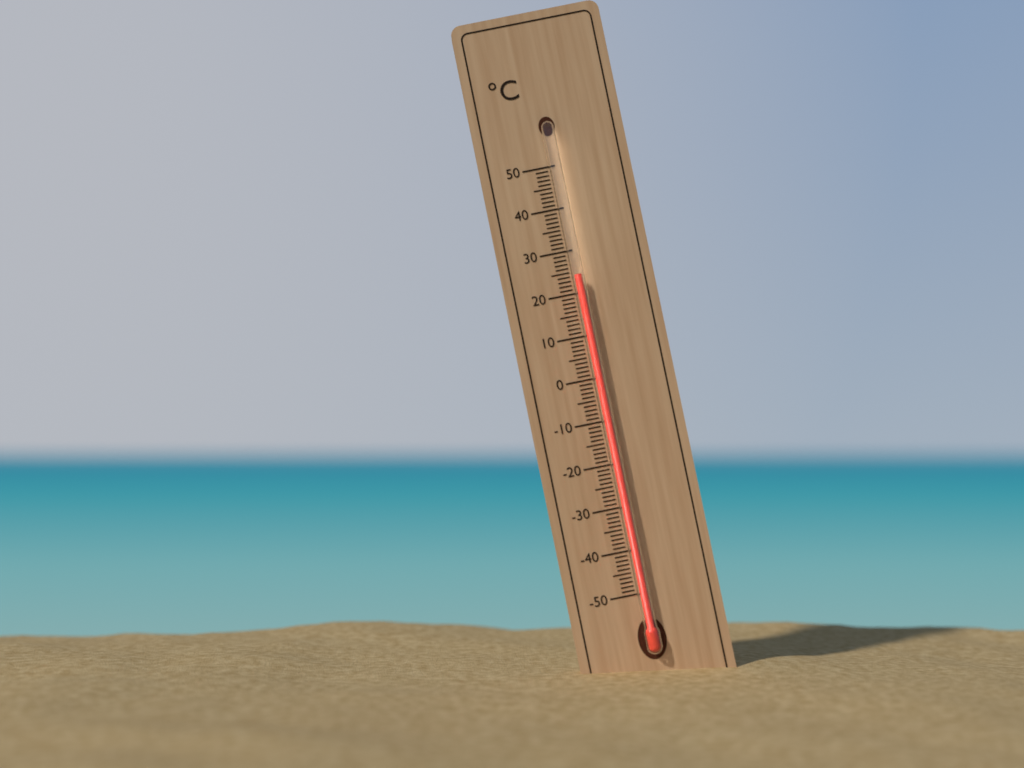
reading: 24 °C
